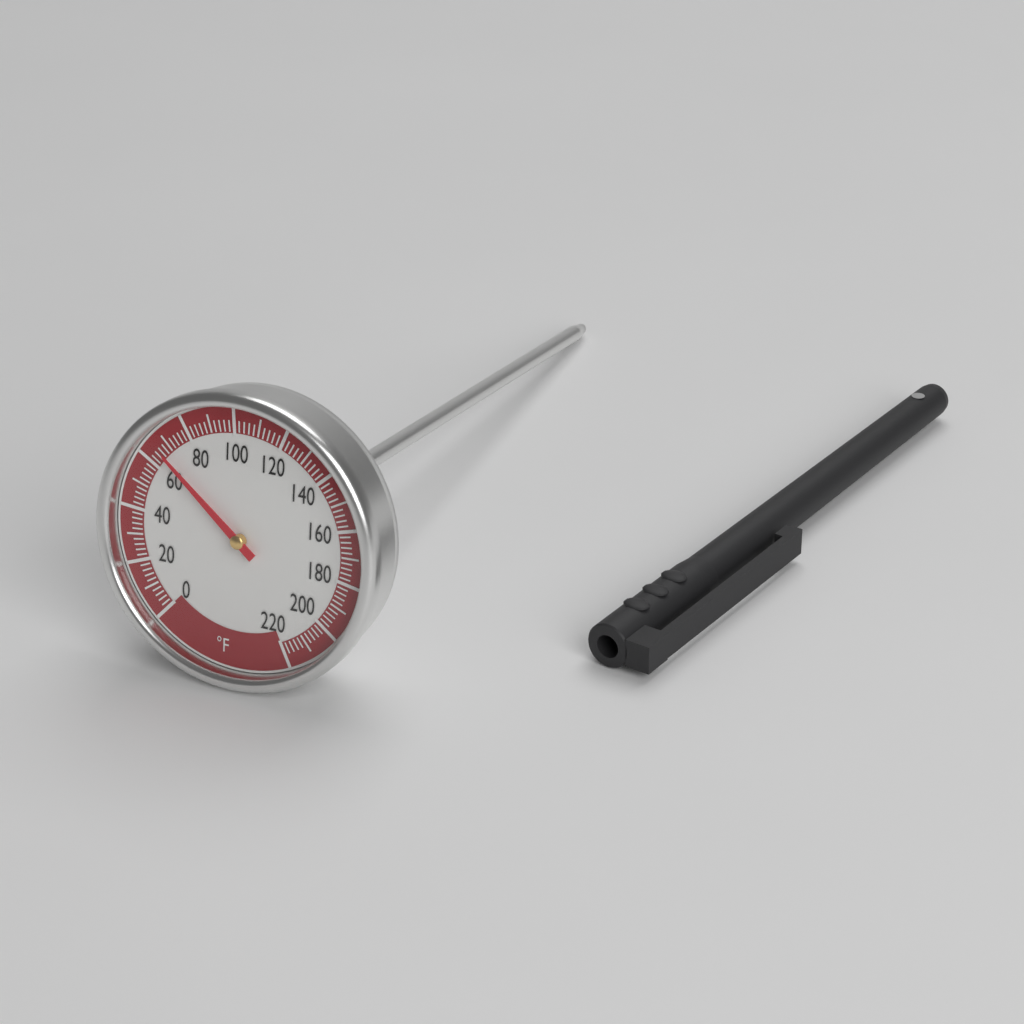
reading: 66 °F
